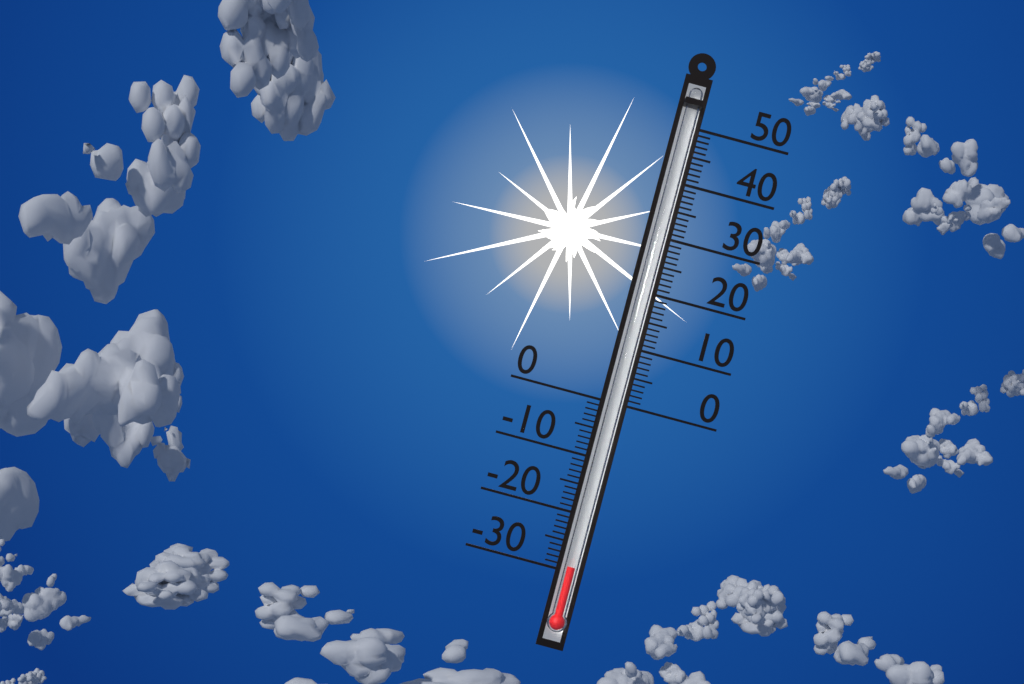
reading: -29 (no unit)
